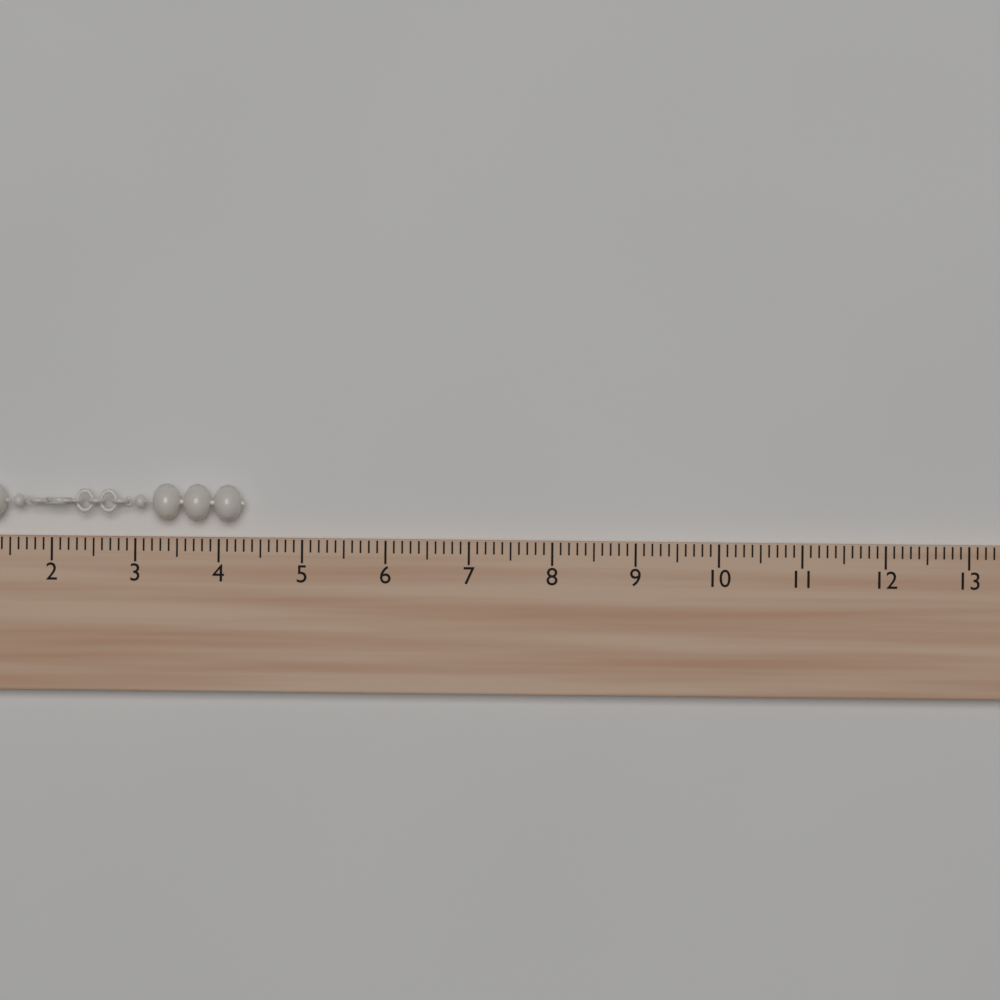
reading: 4.3 (no unit)
